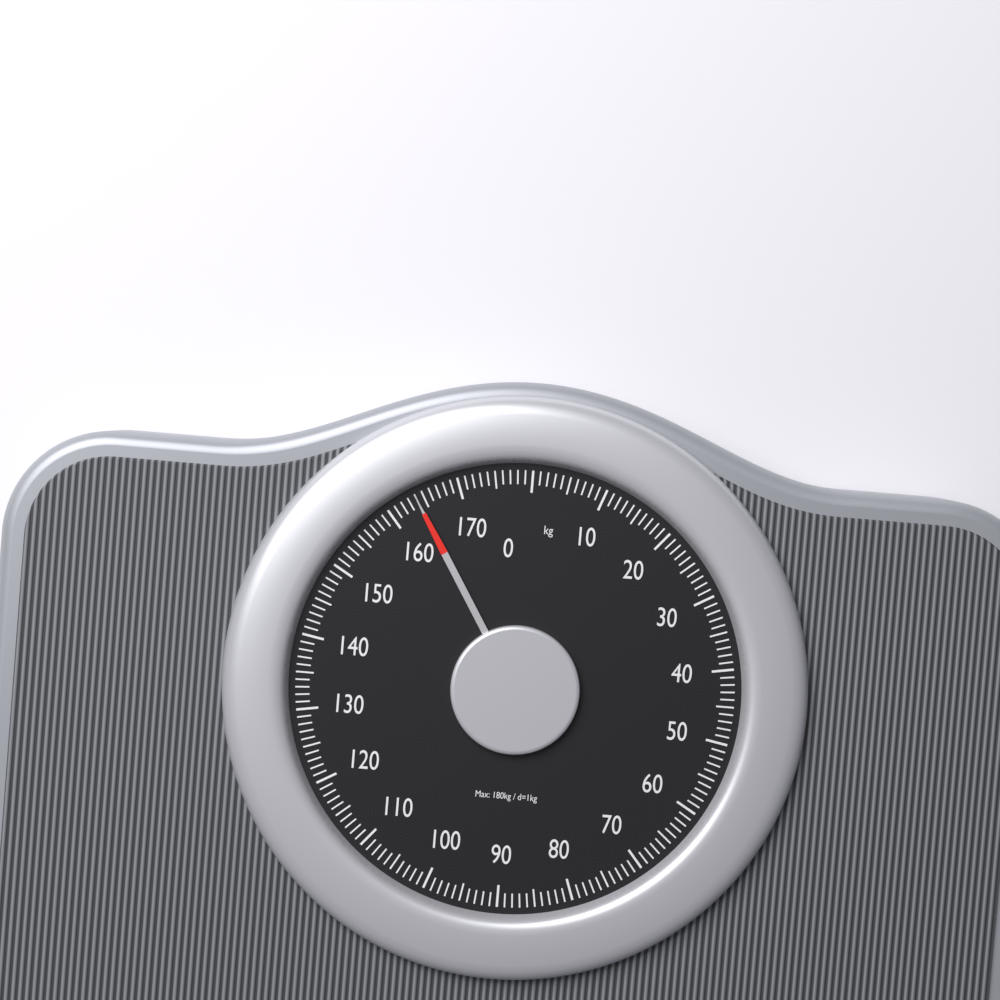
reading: 164 kg
